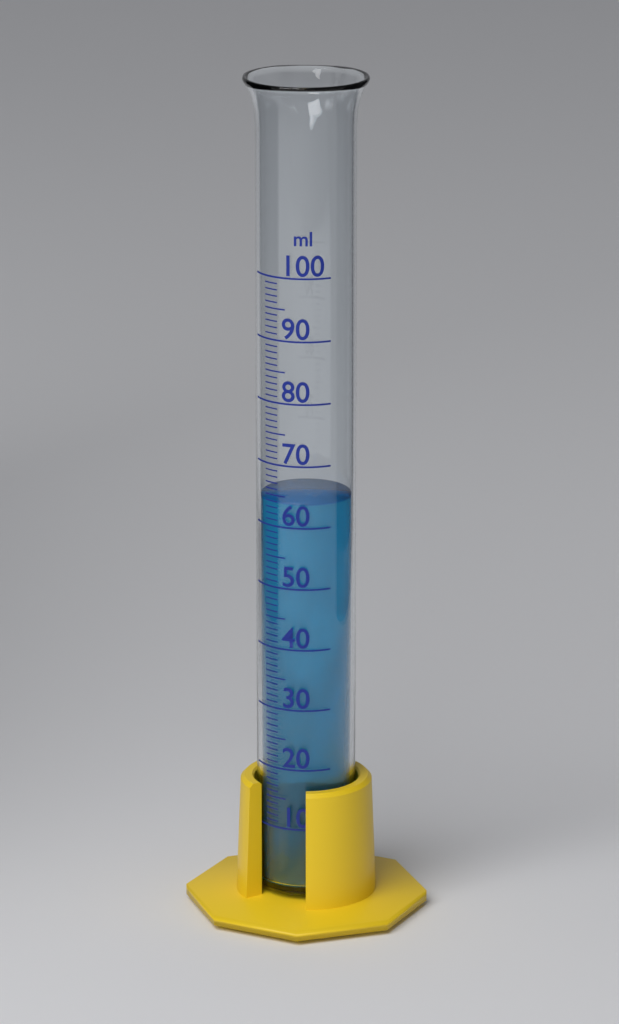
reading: 64 ml
